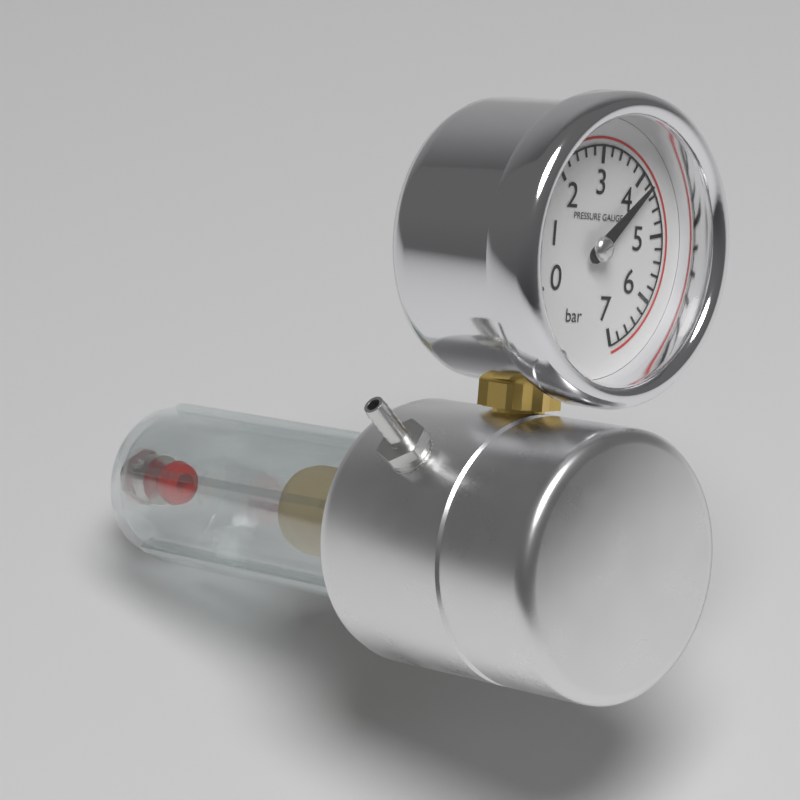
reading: 4.2 bar
